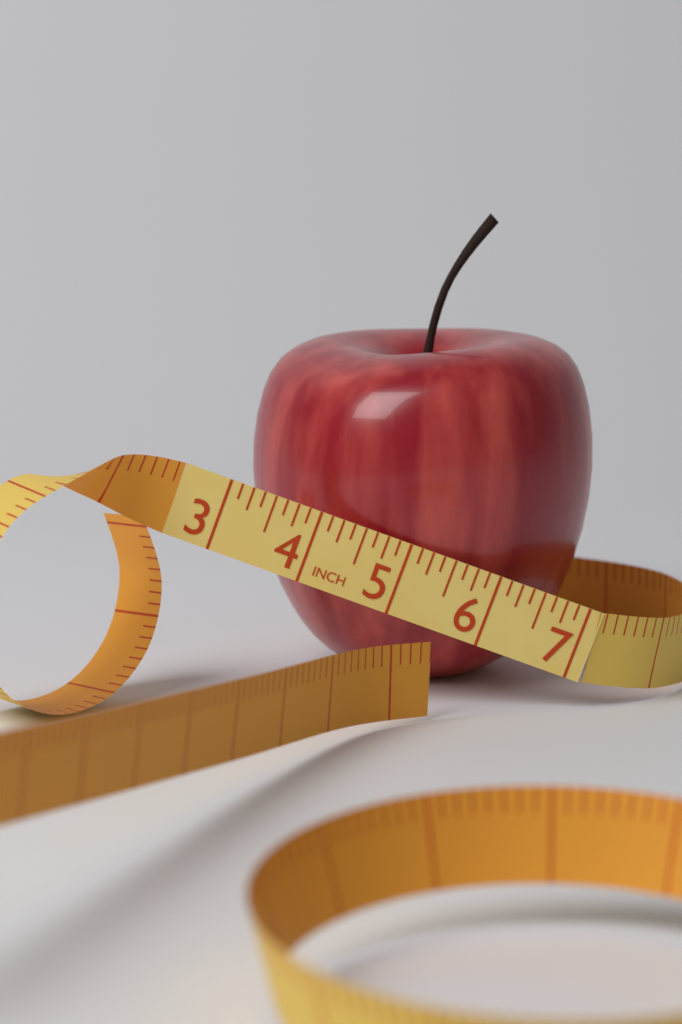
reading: 6.875 in
